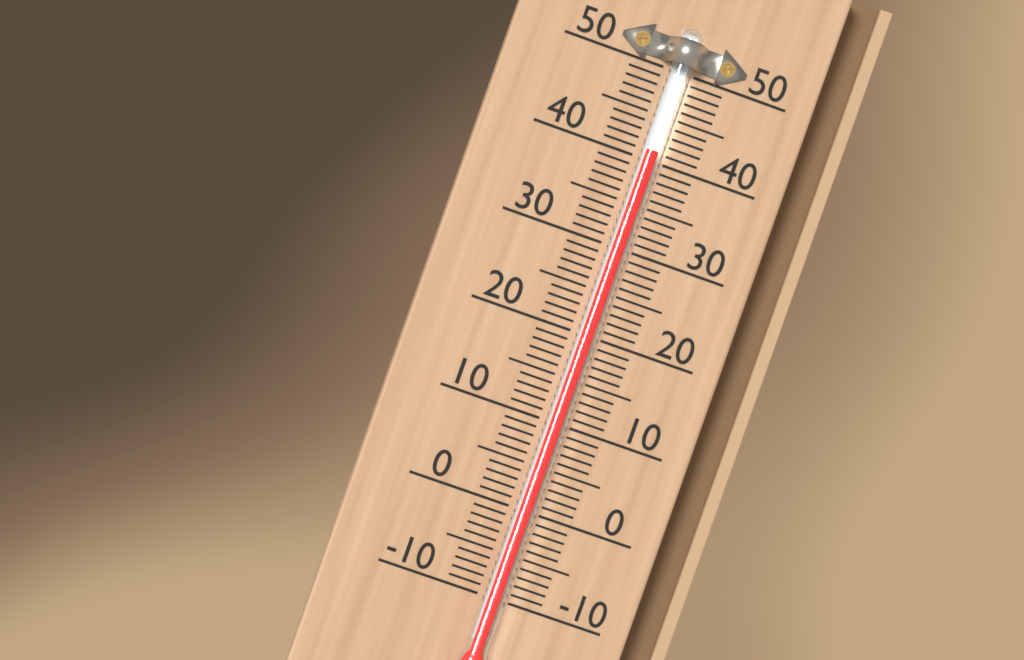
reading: 41 (no unit)
